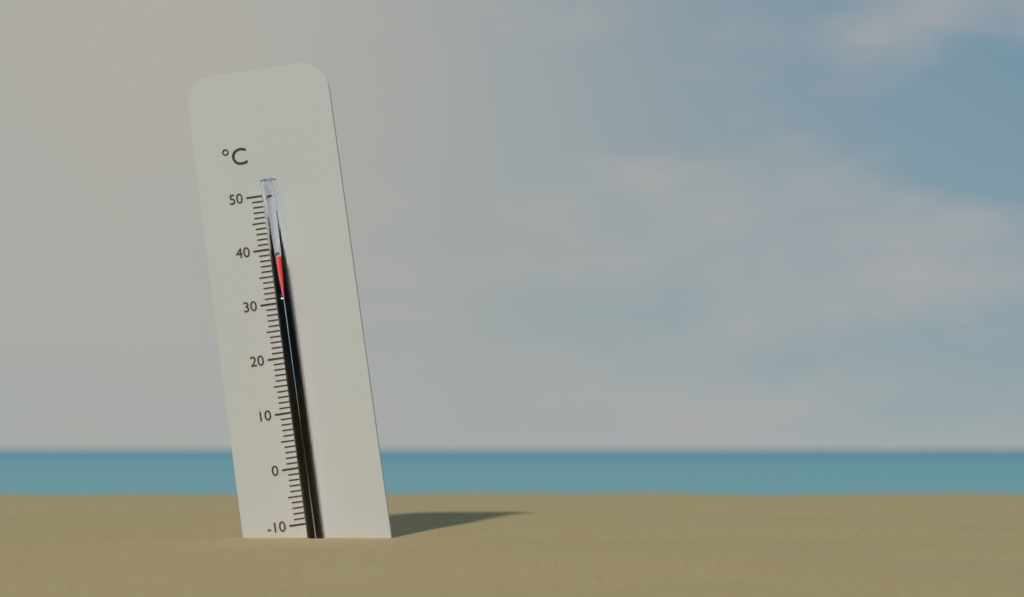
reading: 38 °C
